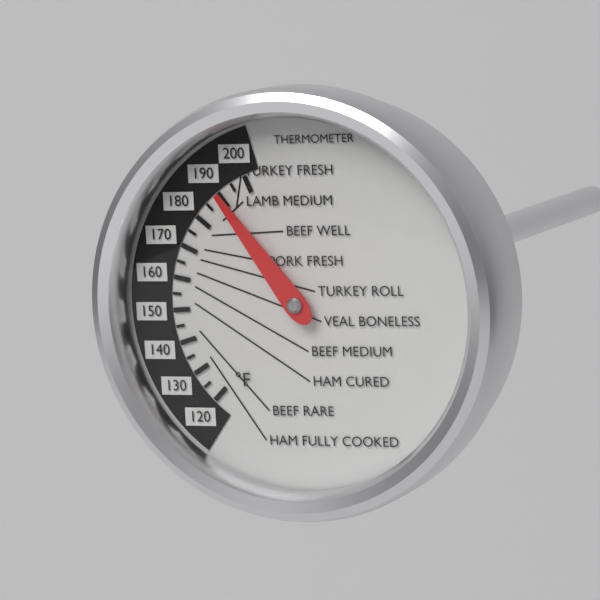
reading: 190 °F
